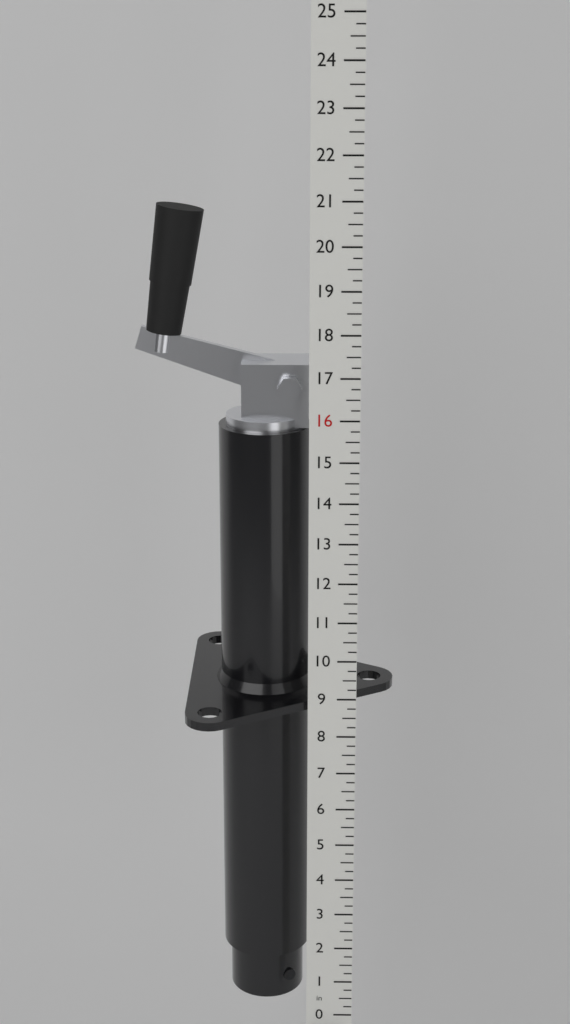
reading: 20.75 in
